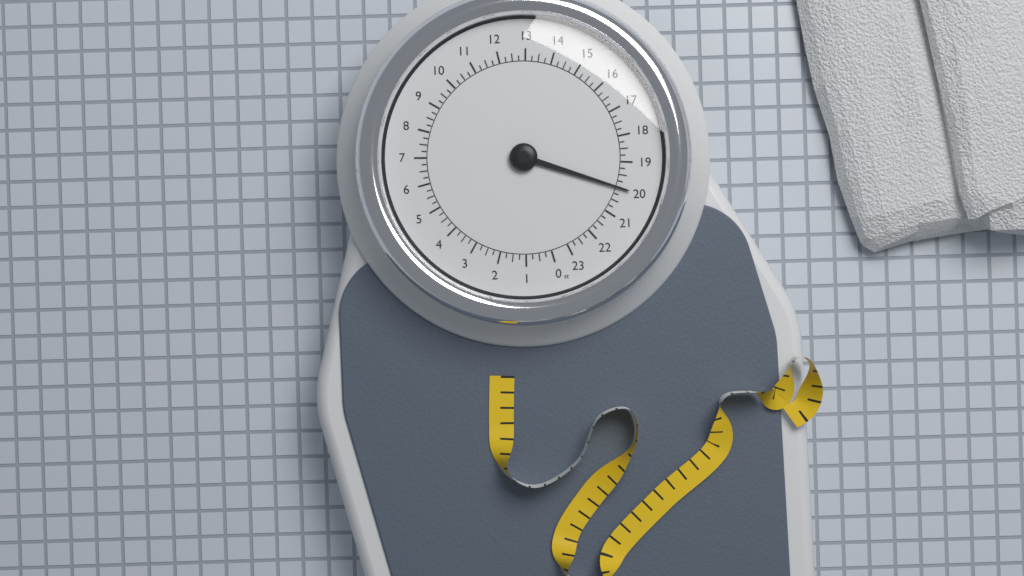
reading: 20.00 st
